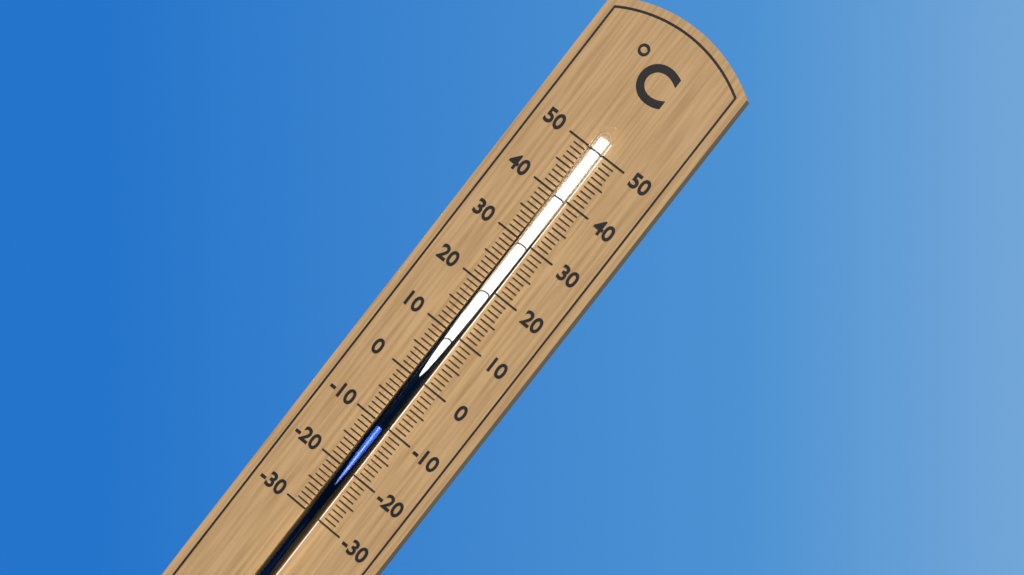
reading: -10 °C
